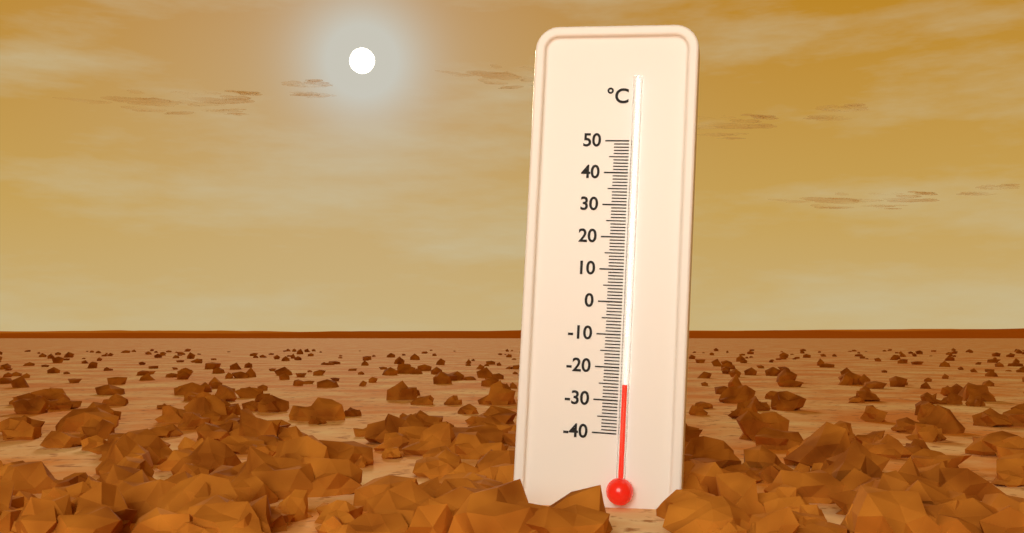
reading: -25 °C
